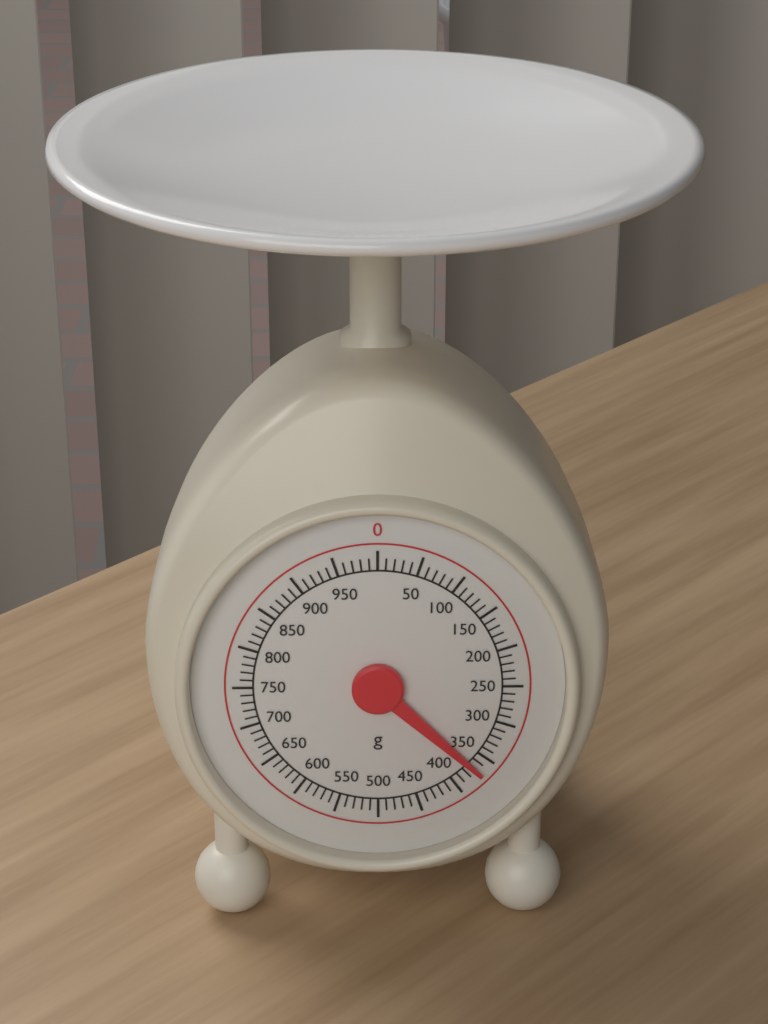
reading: 370 g
